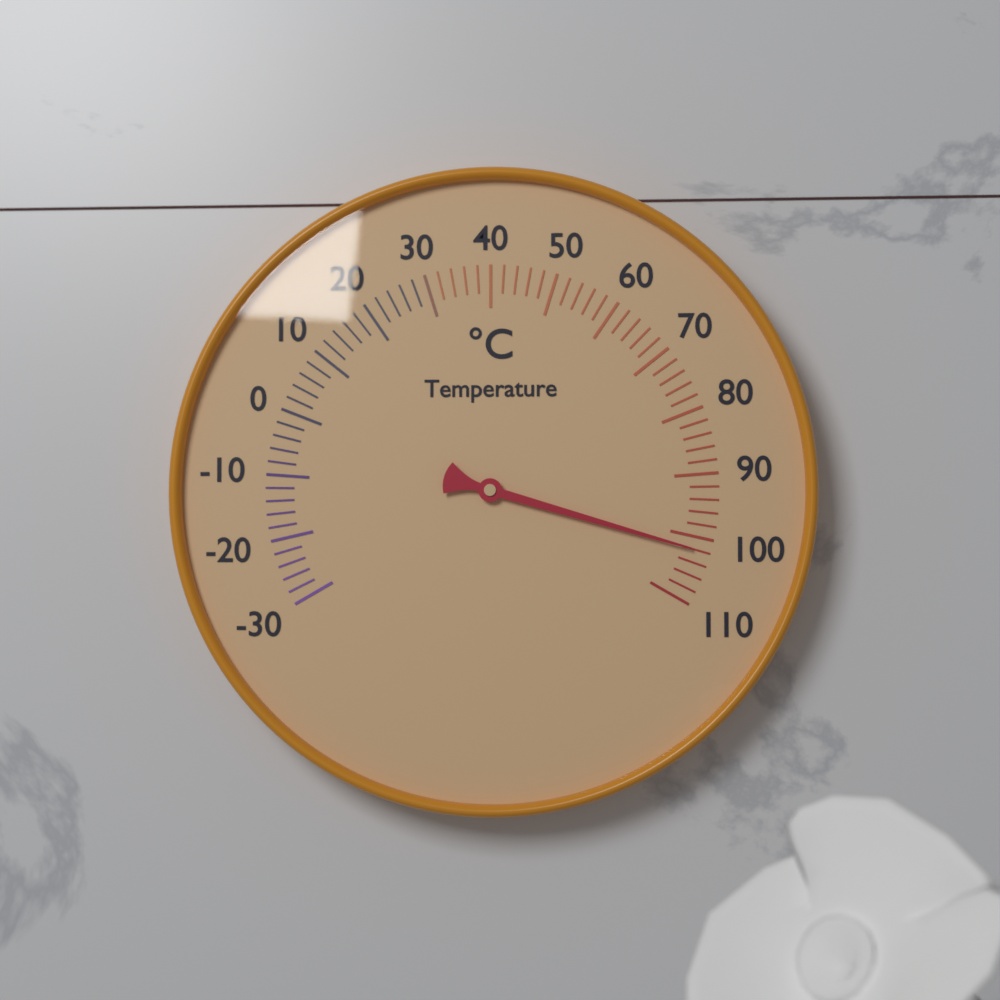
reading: 102 °C
